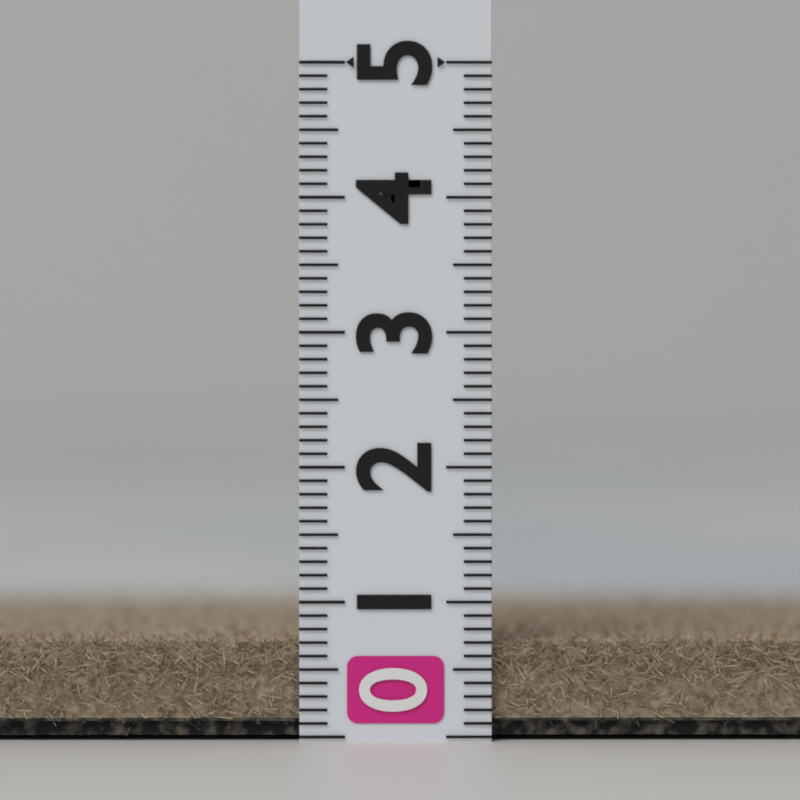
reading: 0.7 (no unit)
